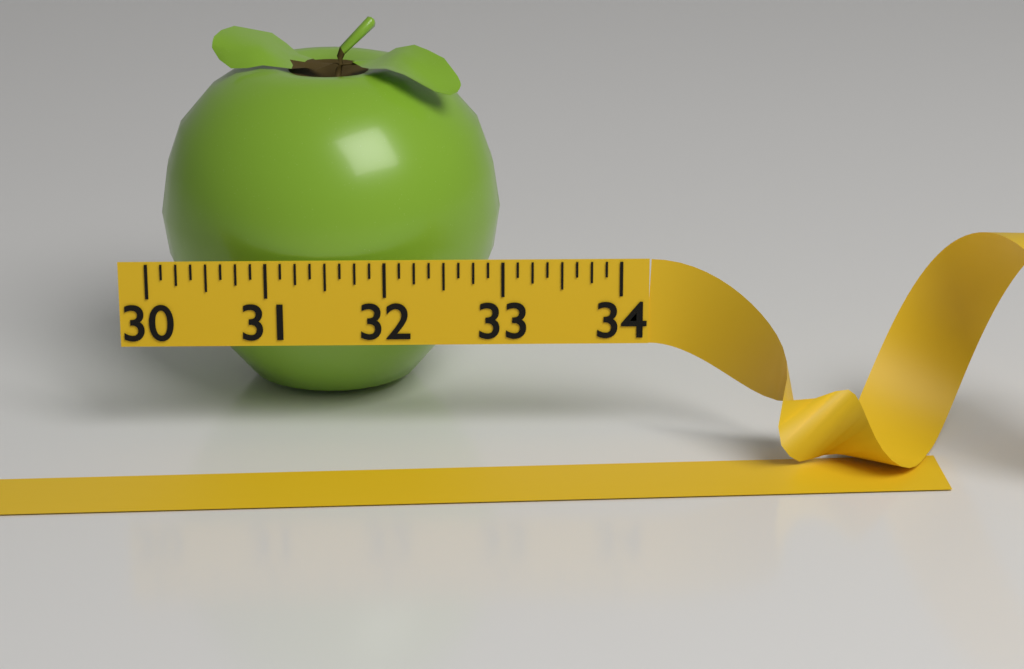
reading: 33.000 (no unit)
